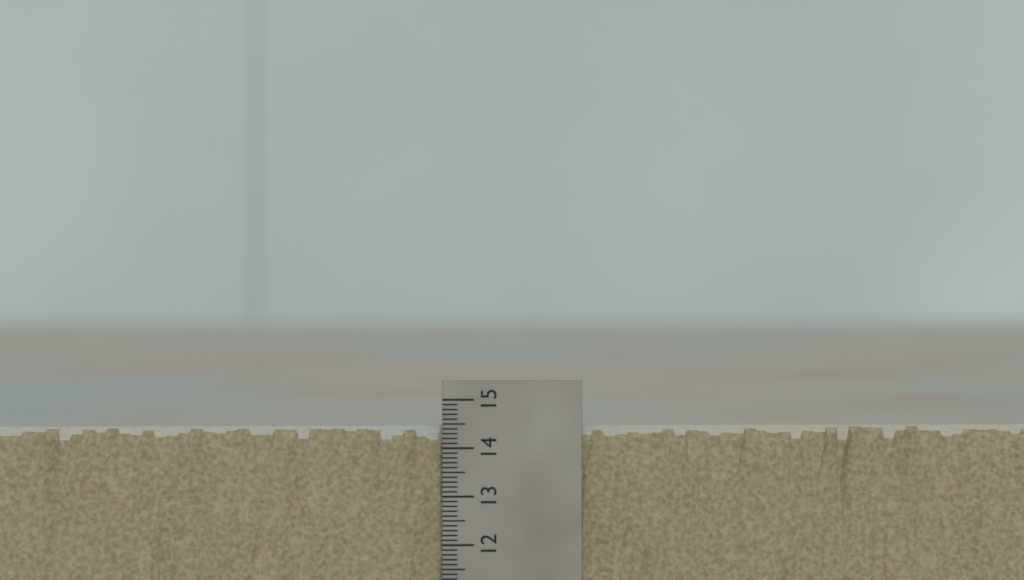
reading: 14.4 (no unit)
